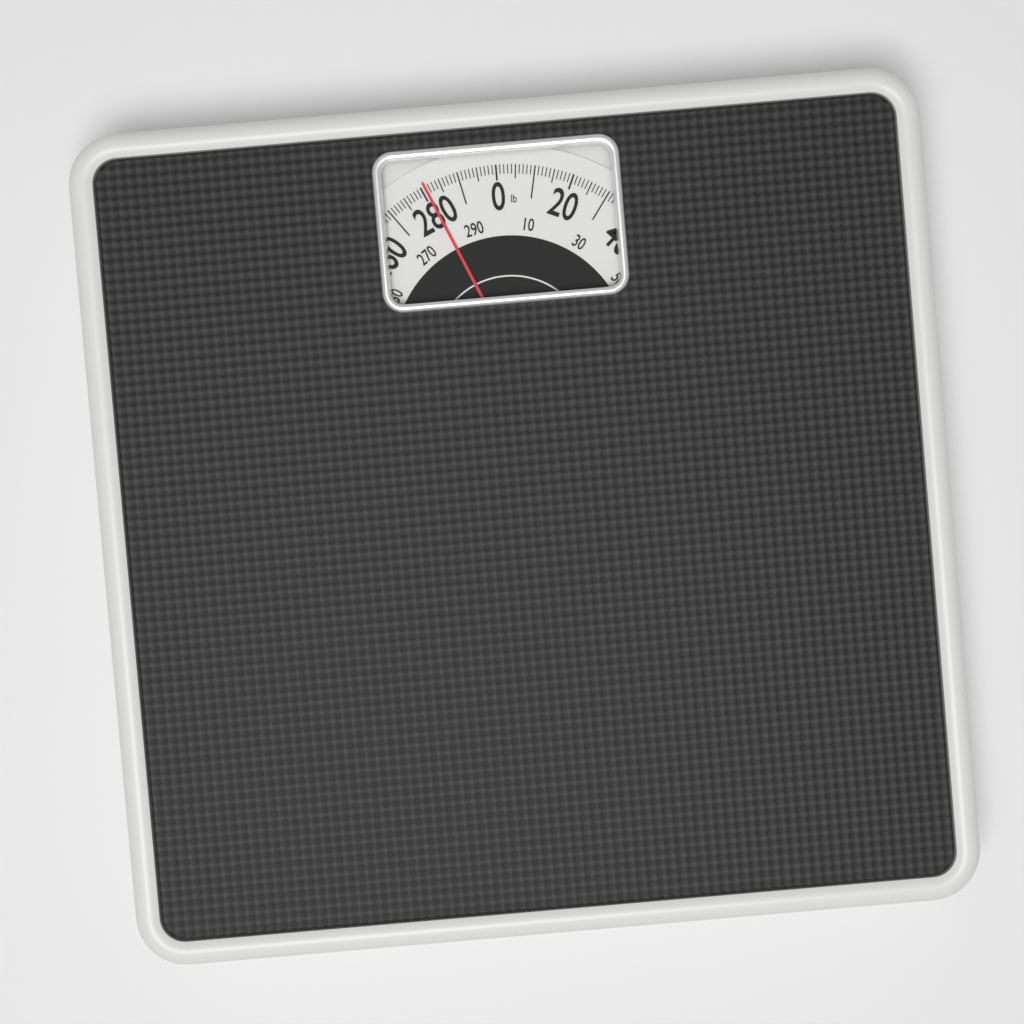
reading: 281 lb
